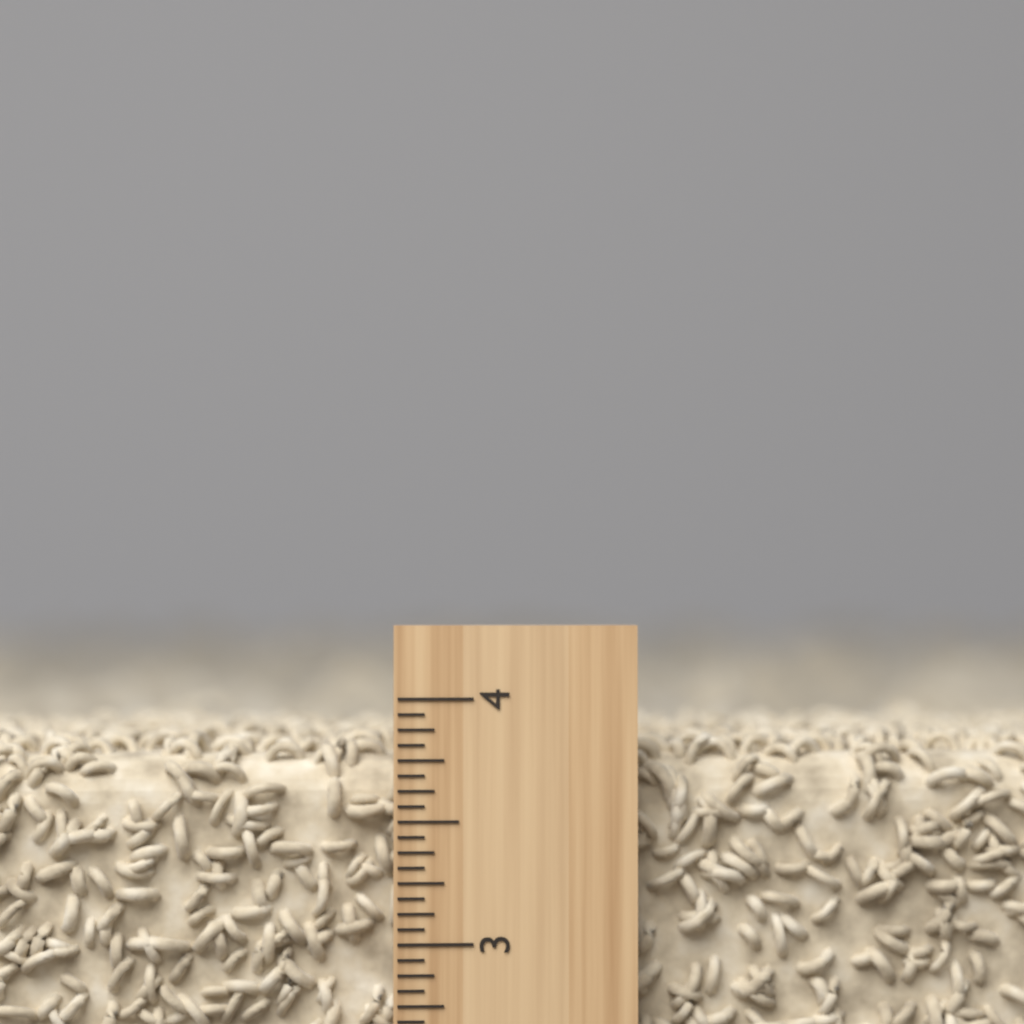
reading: 3.8750 inch
